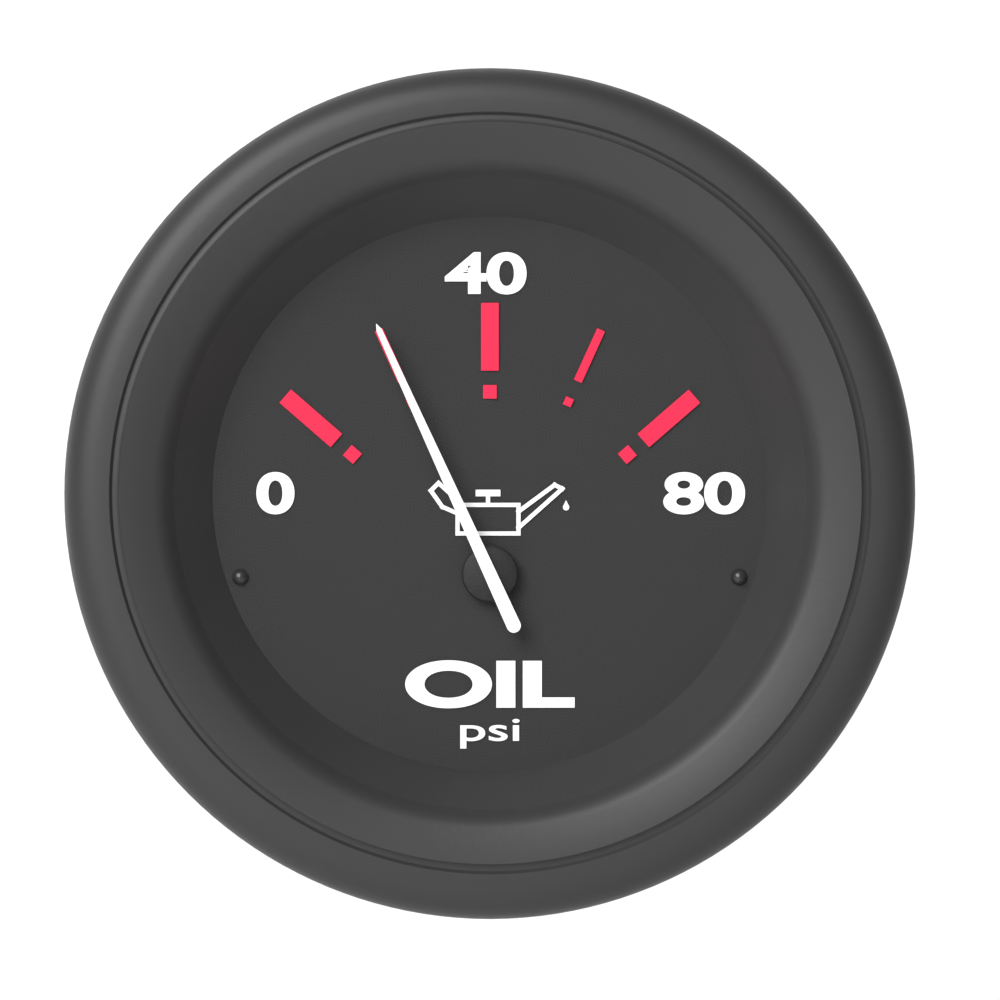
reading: 20 psi
